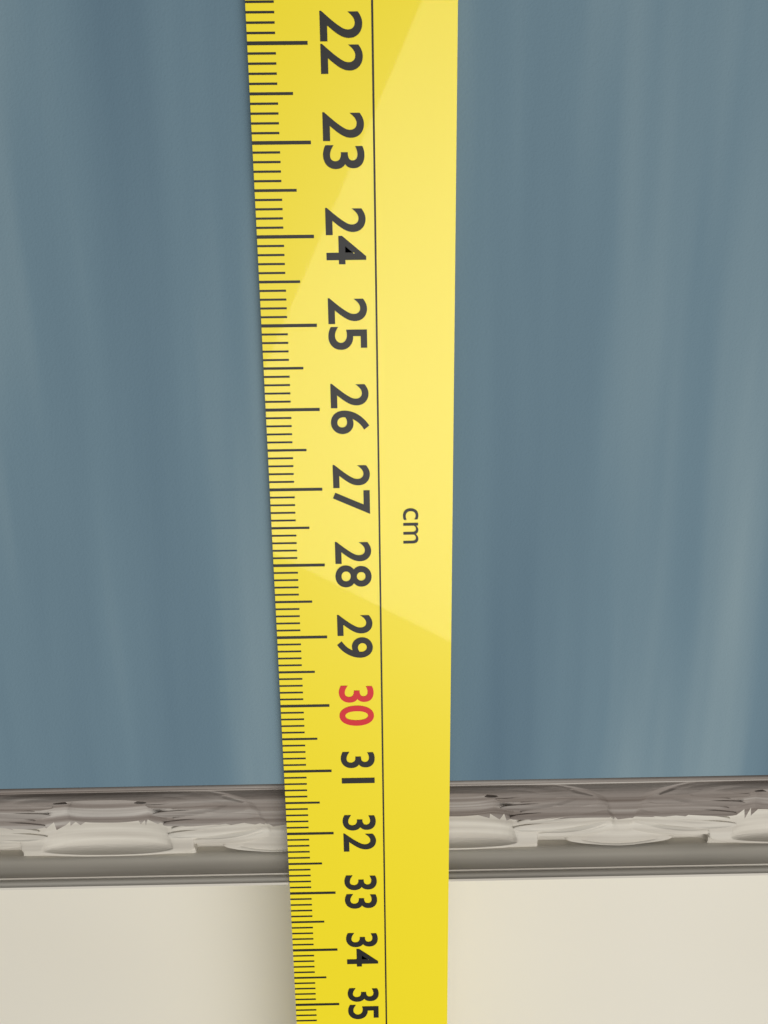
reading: 32.9 cm
